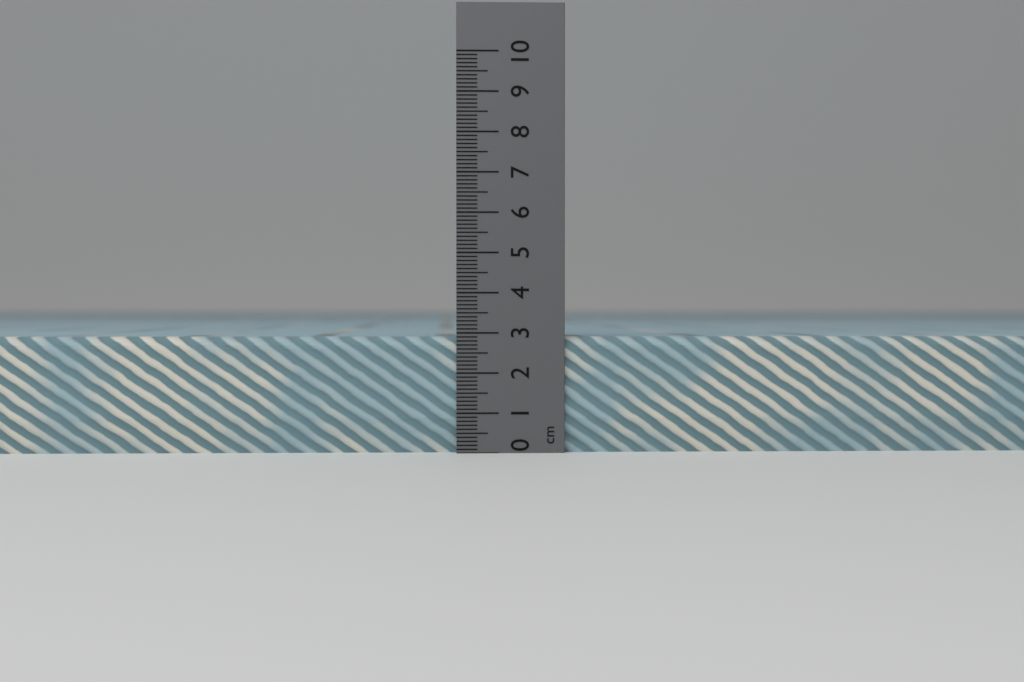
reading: 2.9 cm
